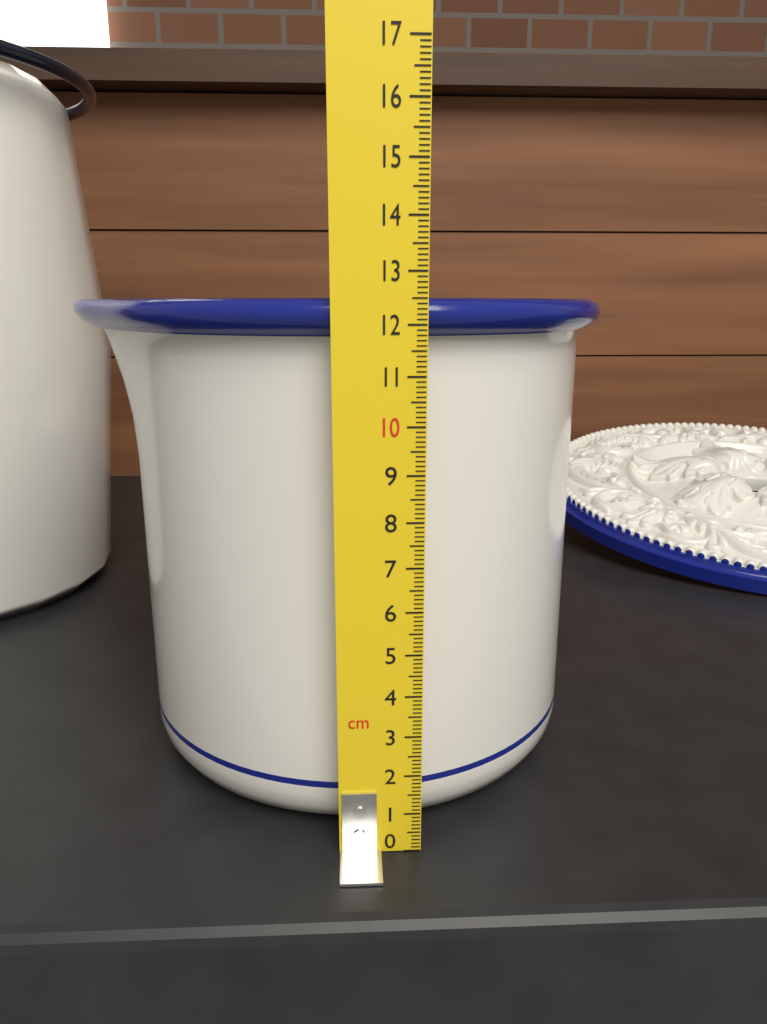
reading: 12.5 cm
